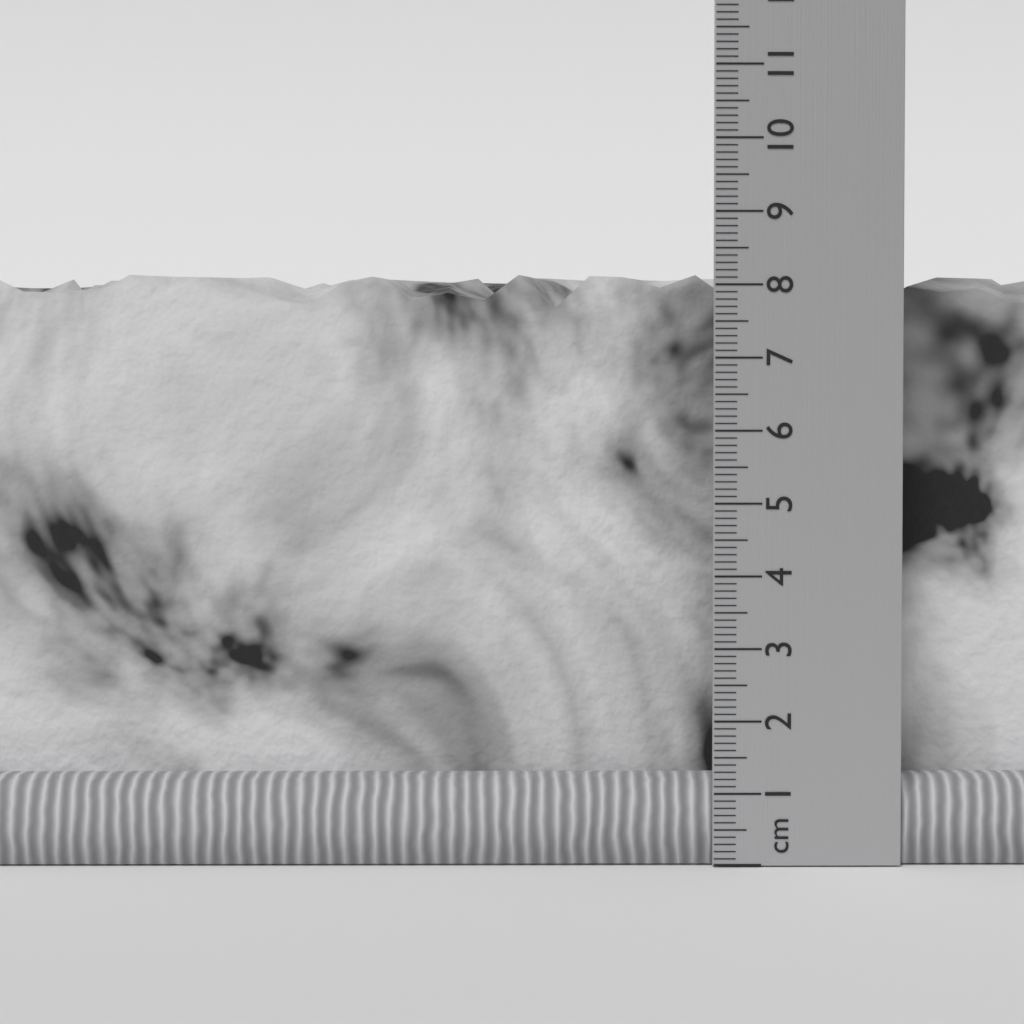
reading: 8.2 cm
